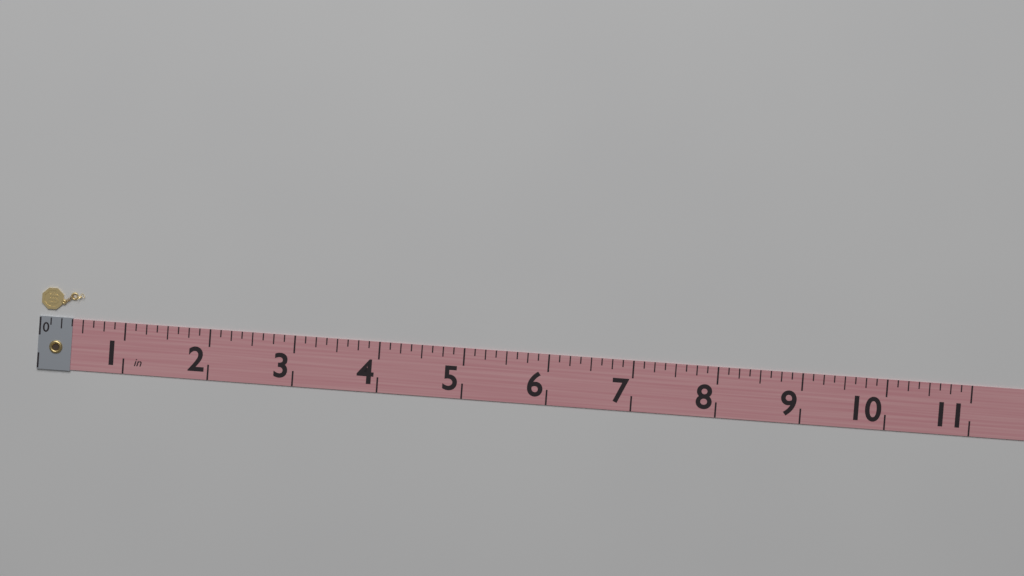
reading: 0.500 in
